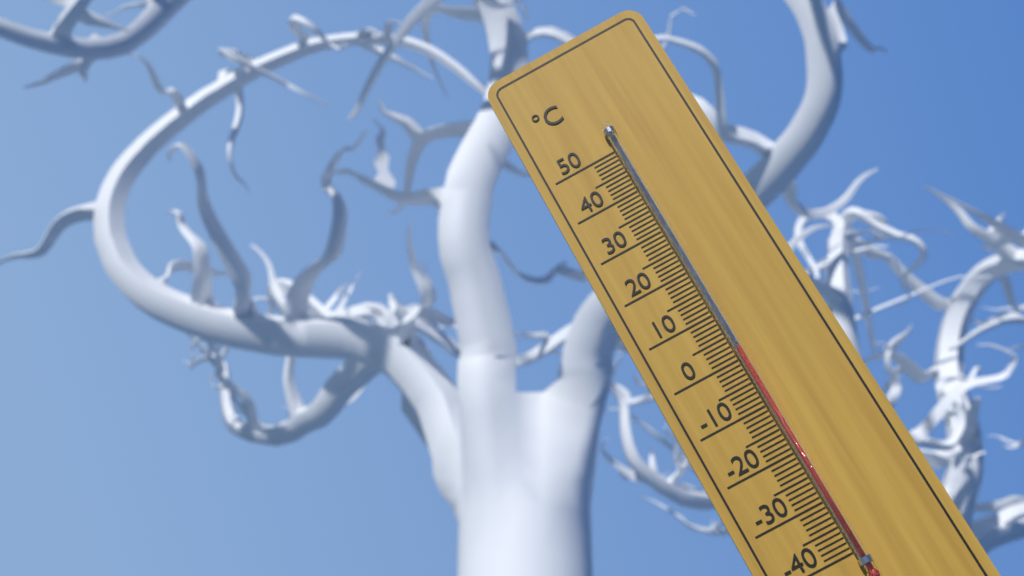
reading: 2 °C
